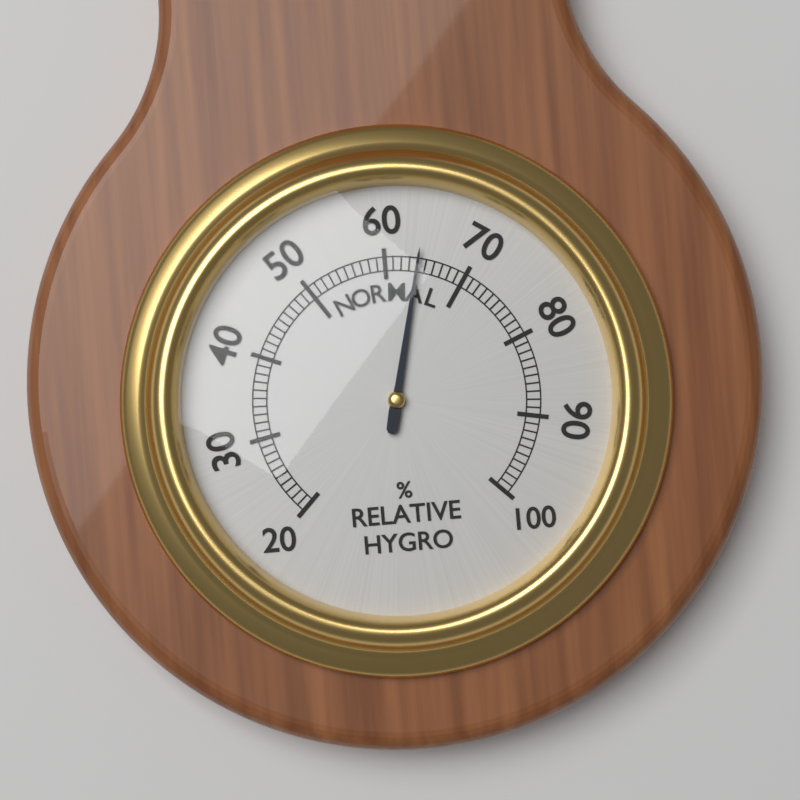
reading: 64 %
